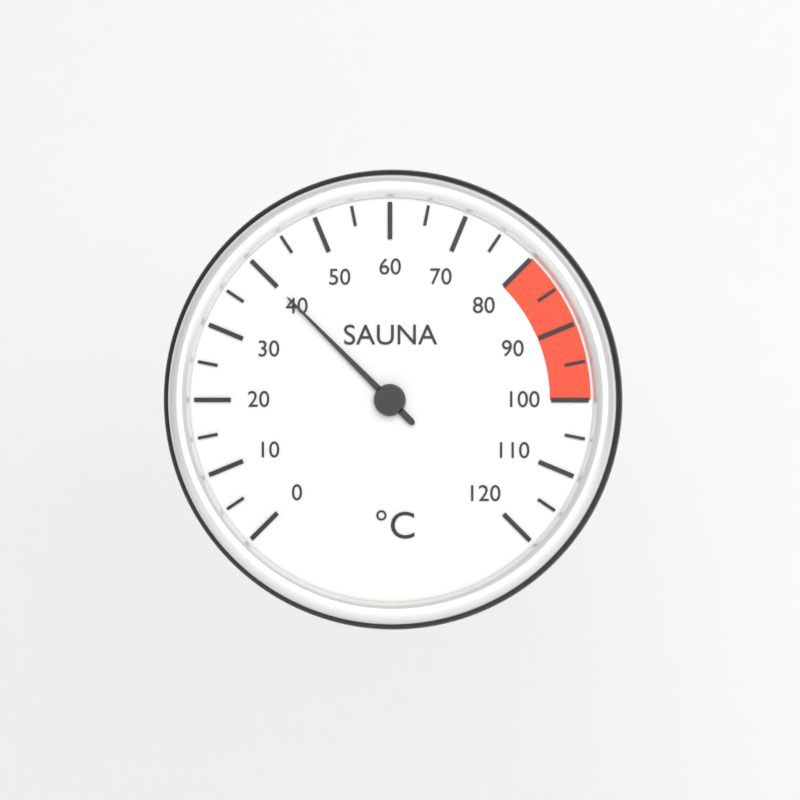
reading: 40 °C
